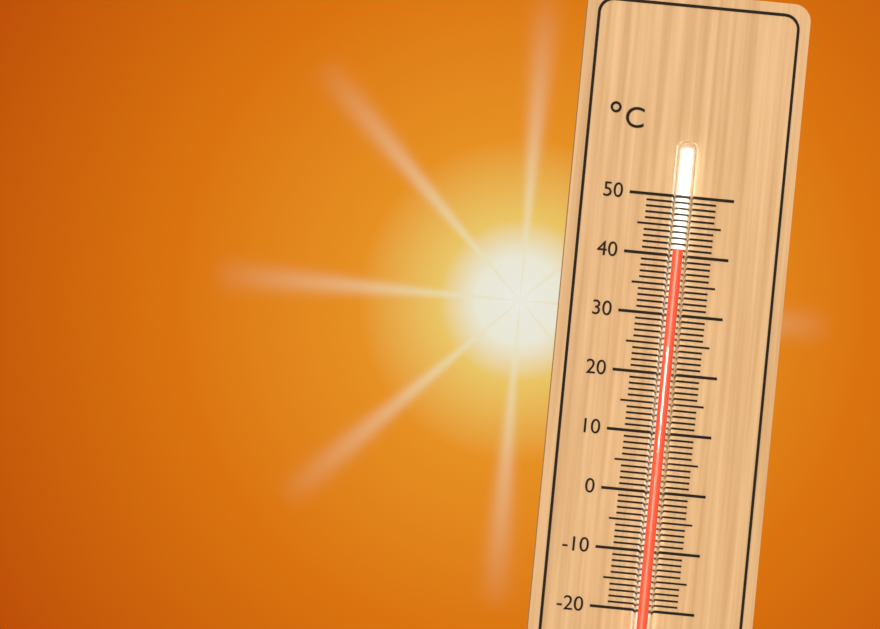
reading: 41 °C
